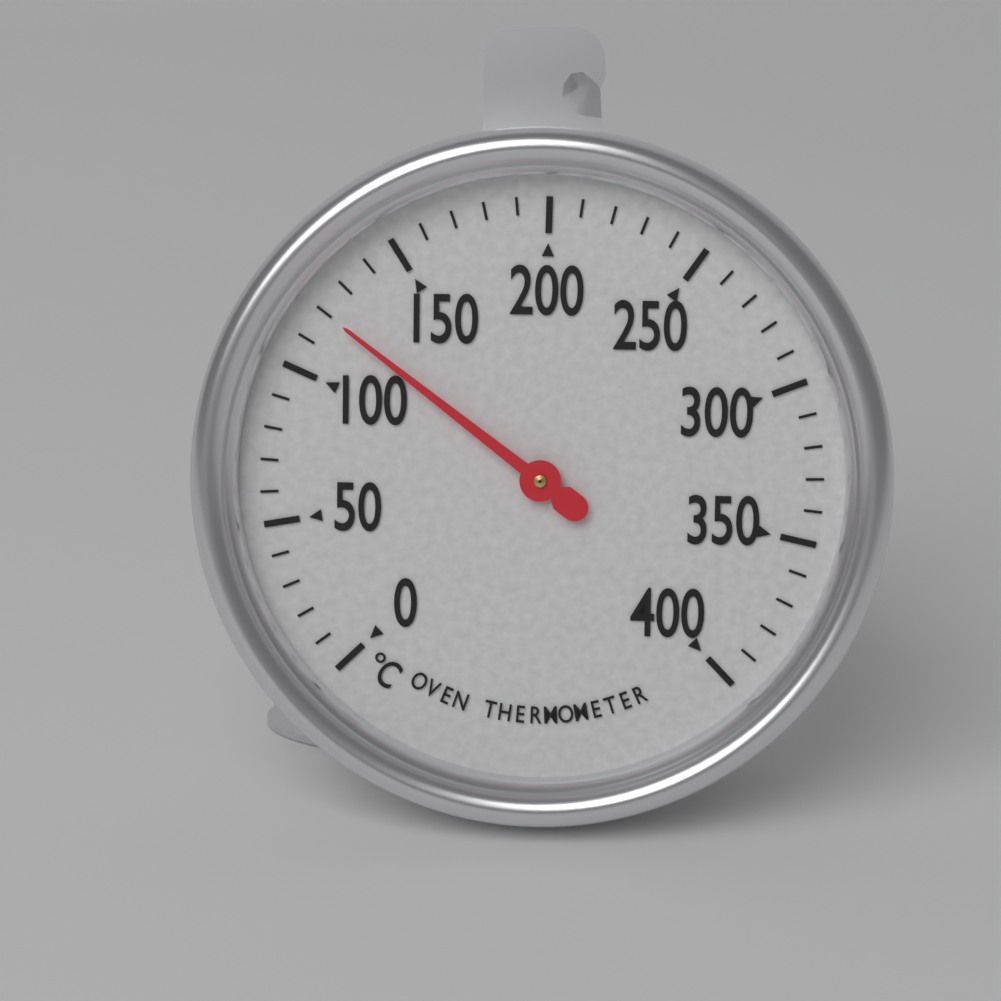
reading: 120 °C
